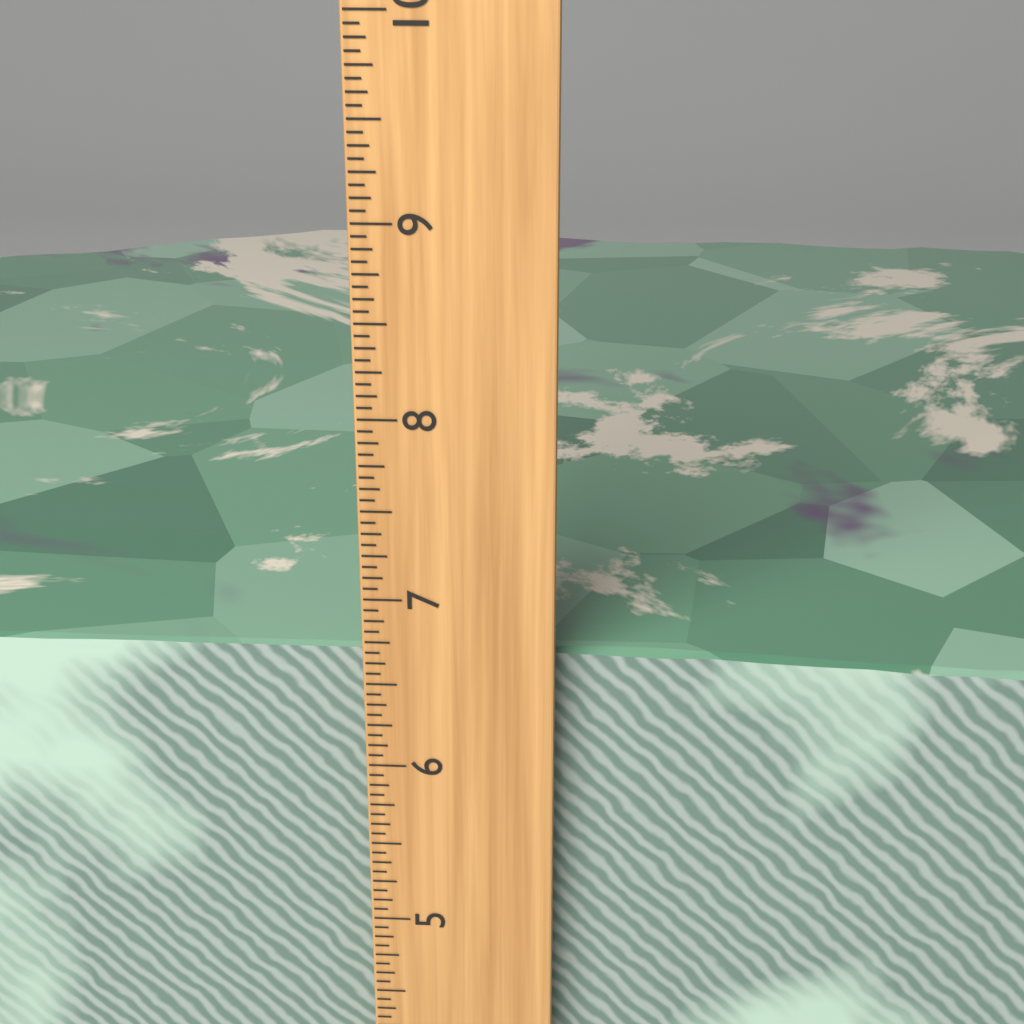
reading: 6.6250 inch
